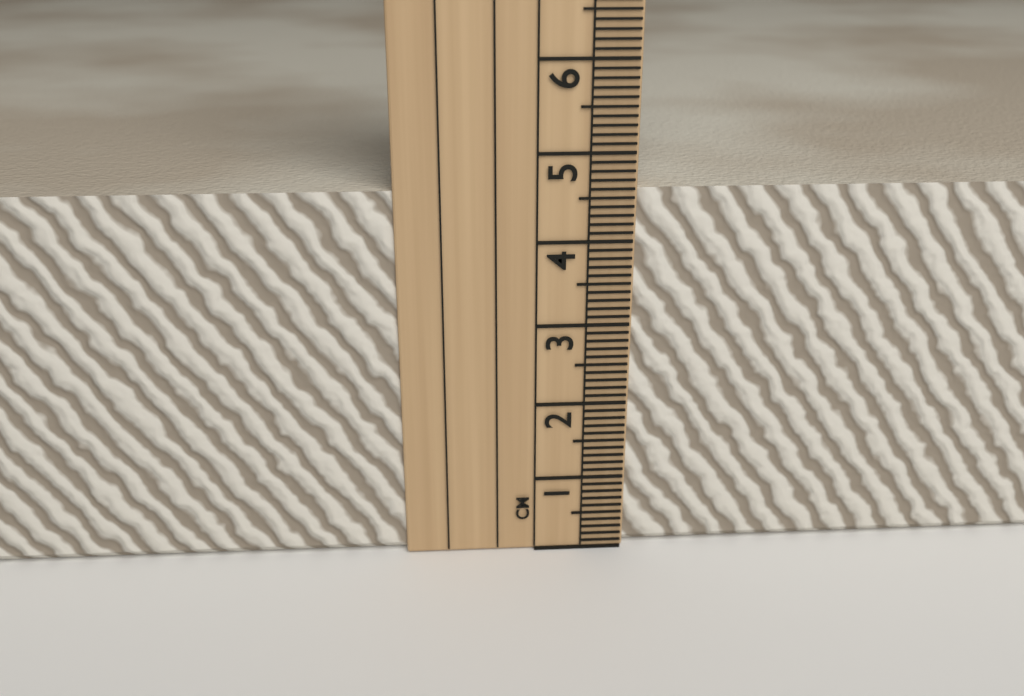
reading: 4.6 cm
